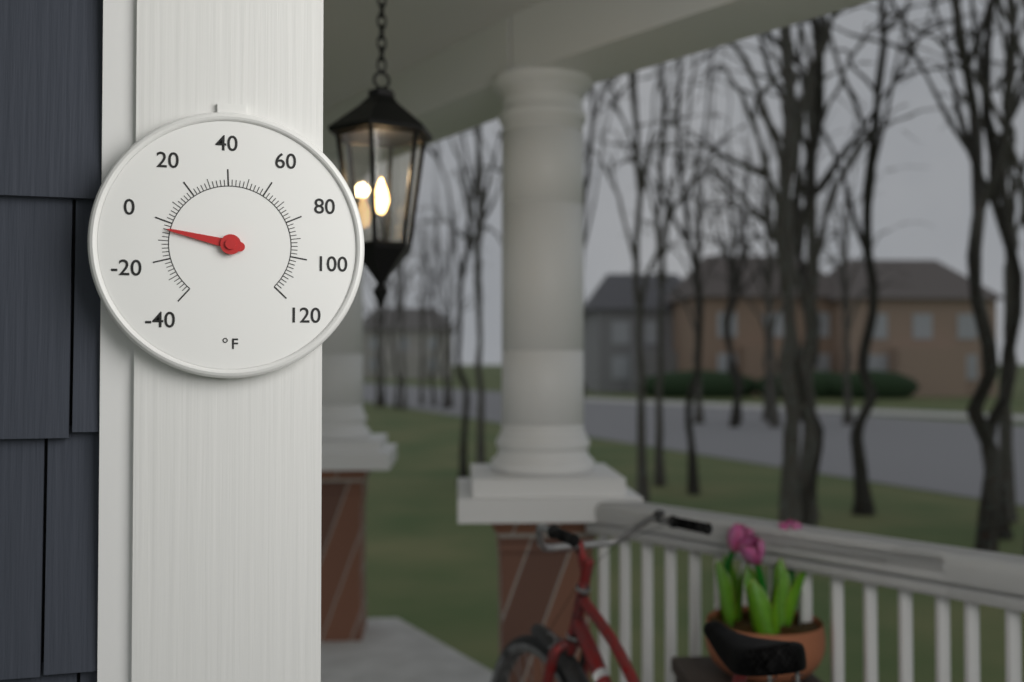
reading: -4 °F
